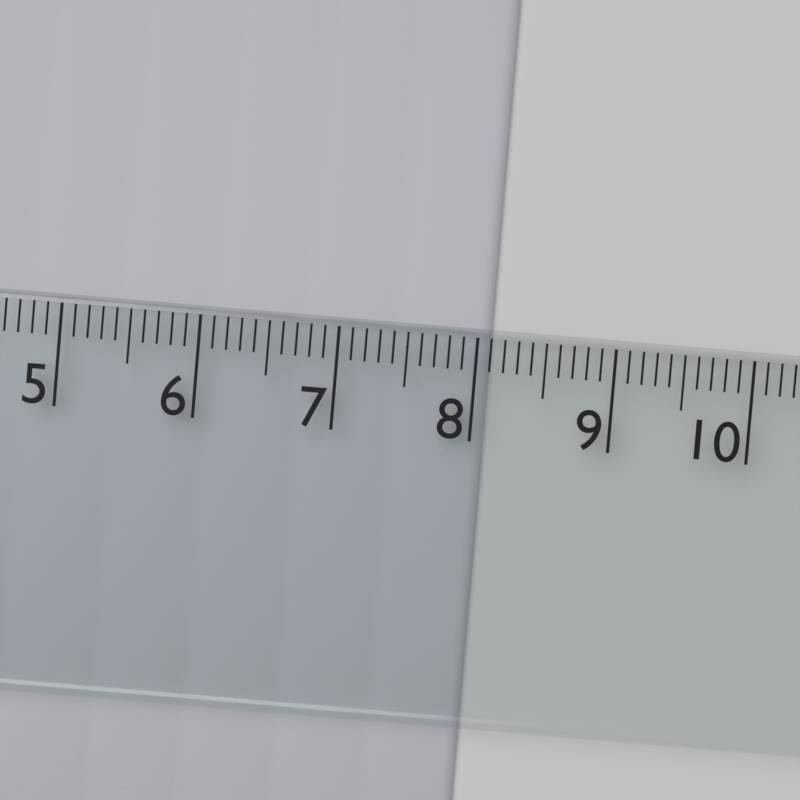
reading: 8.1 cm
